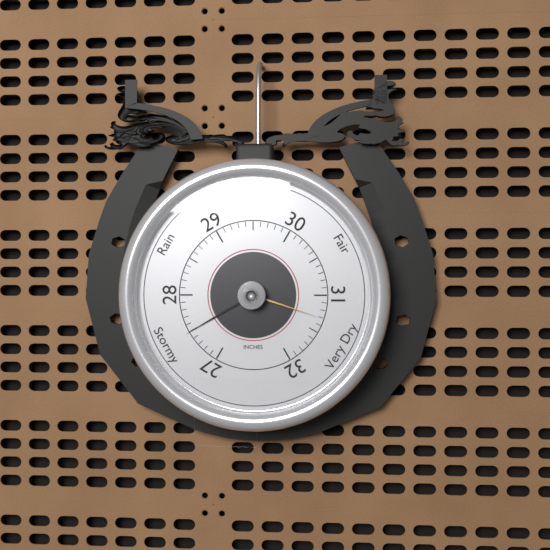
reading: 27.5 inHg
